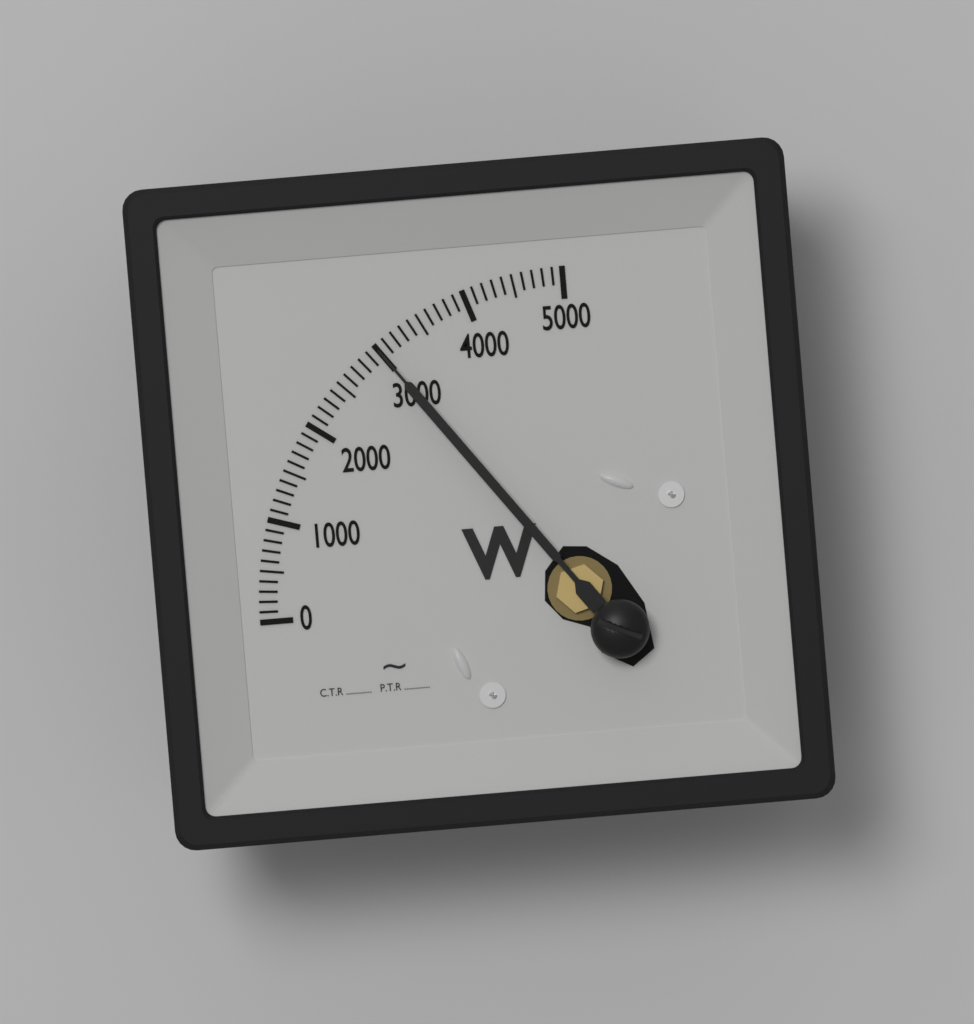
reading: 3000 W
